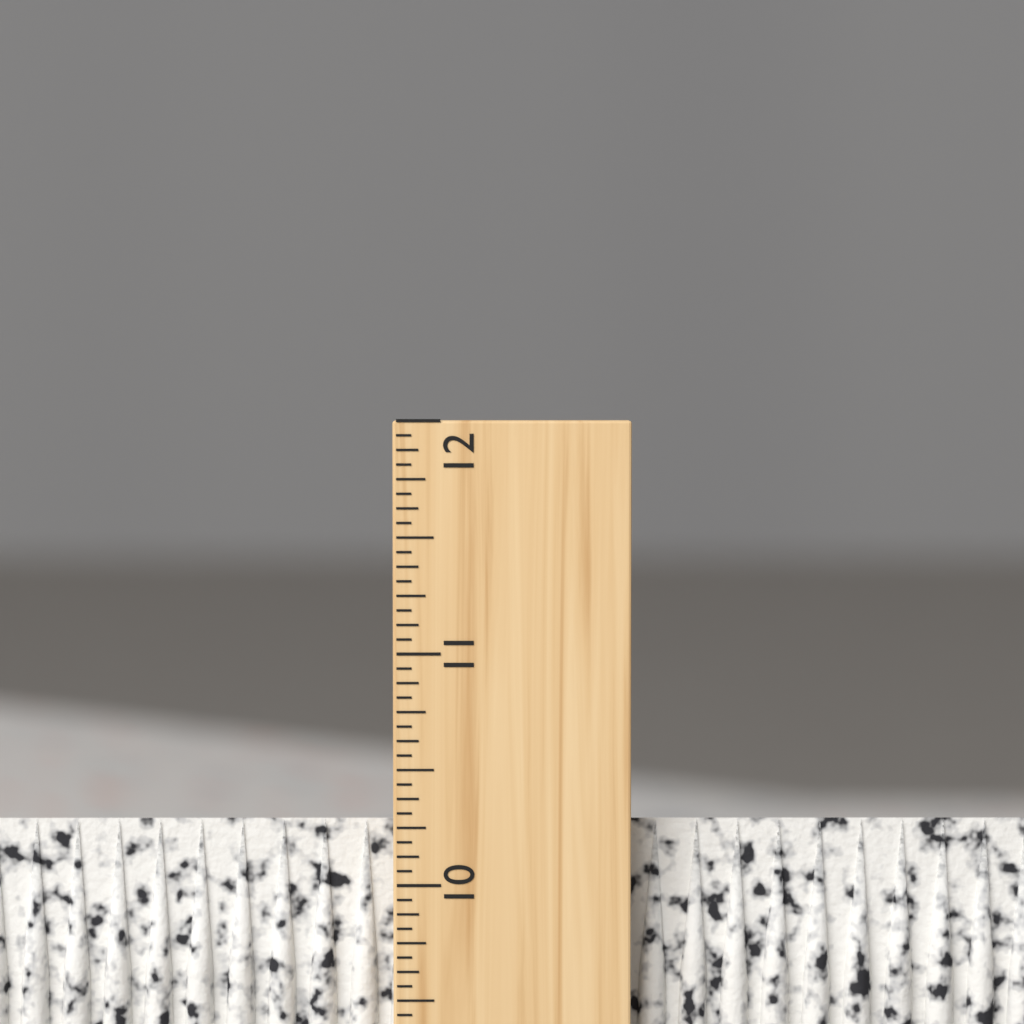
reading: 10.2500 inch
